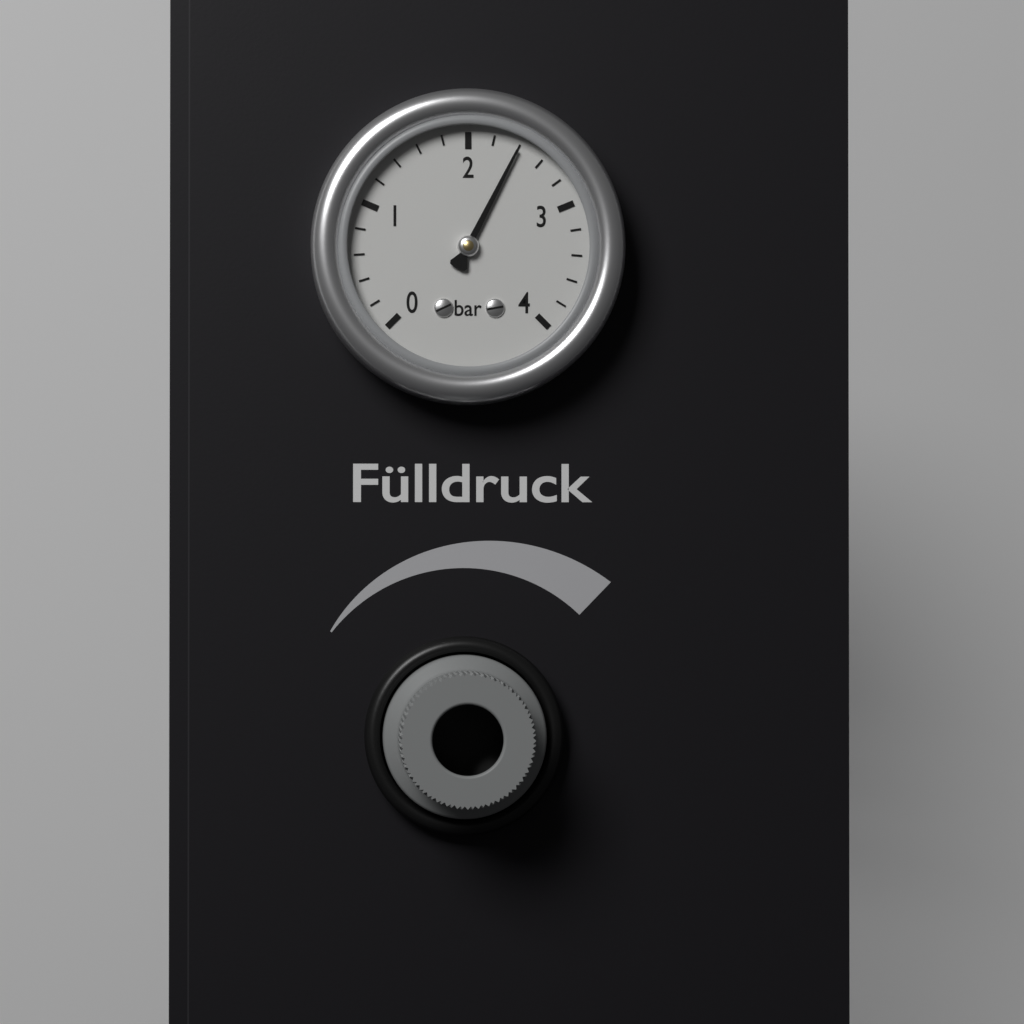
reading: 2.4 bar
